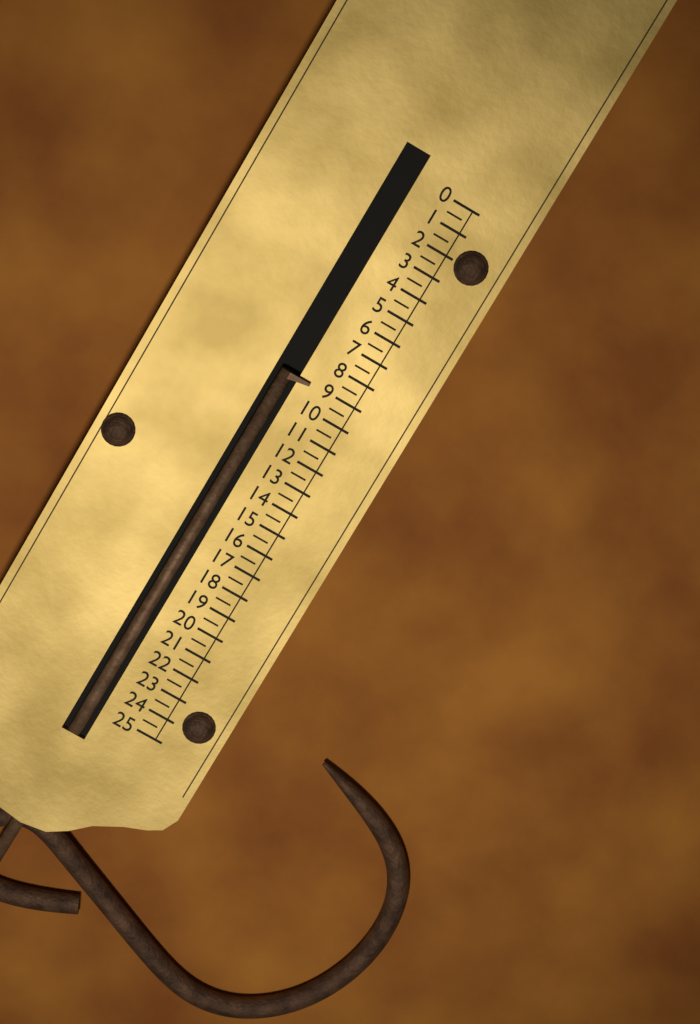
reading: 9.0 (no unit)
